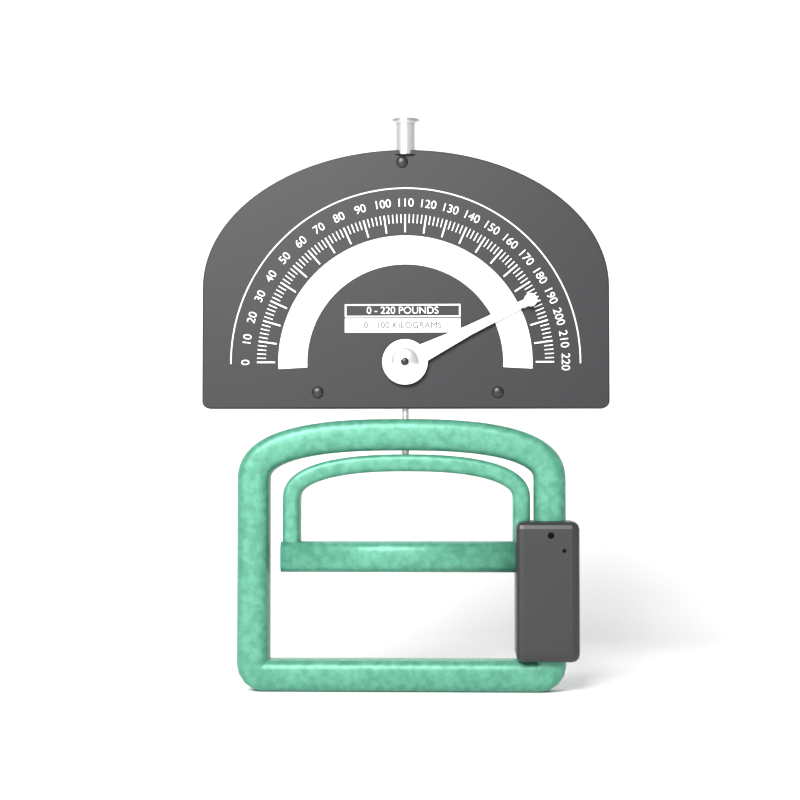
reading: 188 lb
